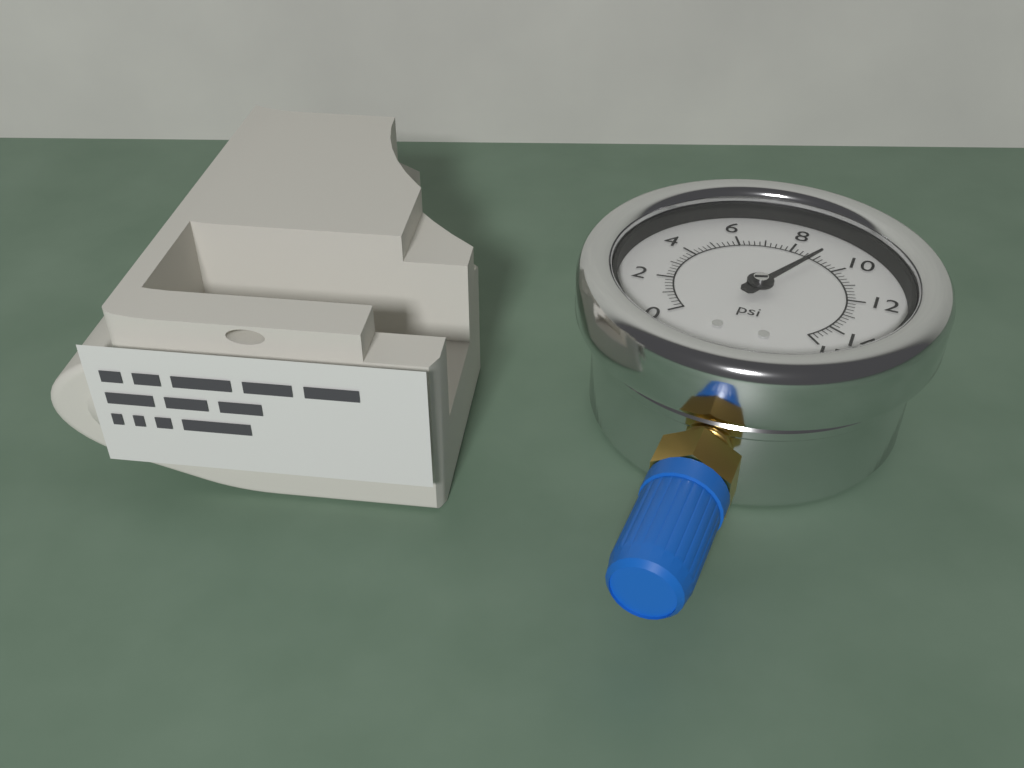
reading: 9.0 psi
